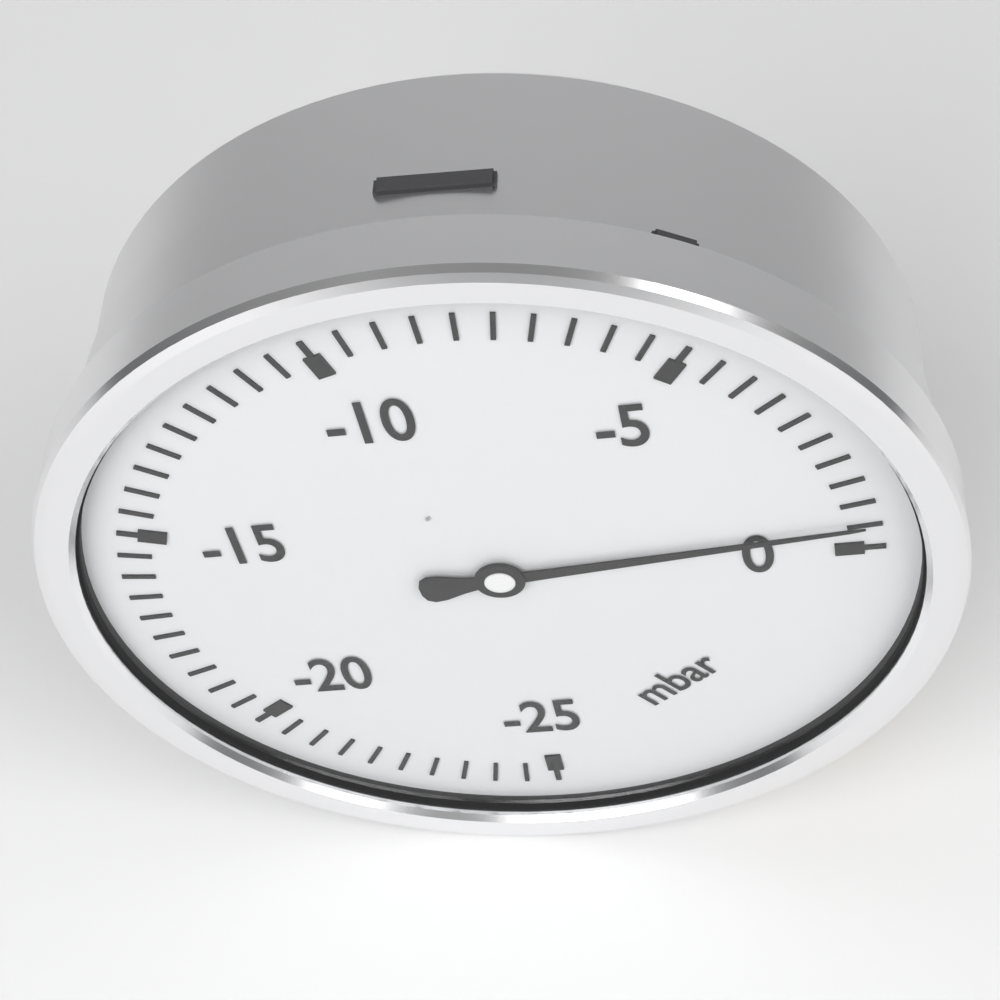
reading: -0.5 mbar
